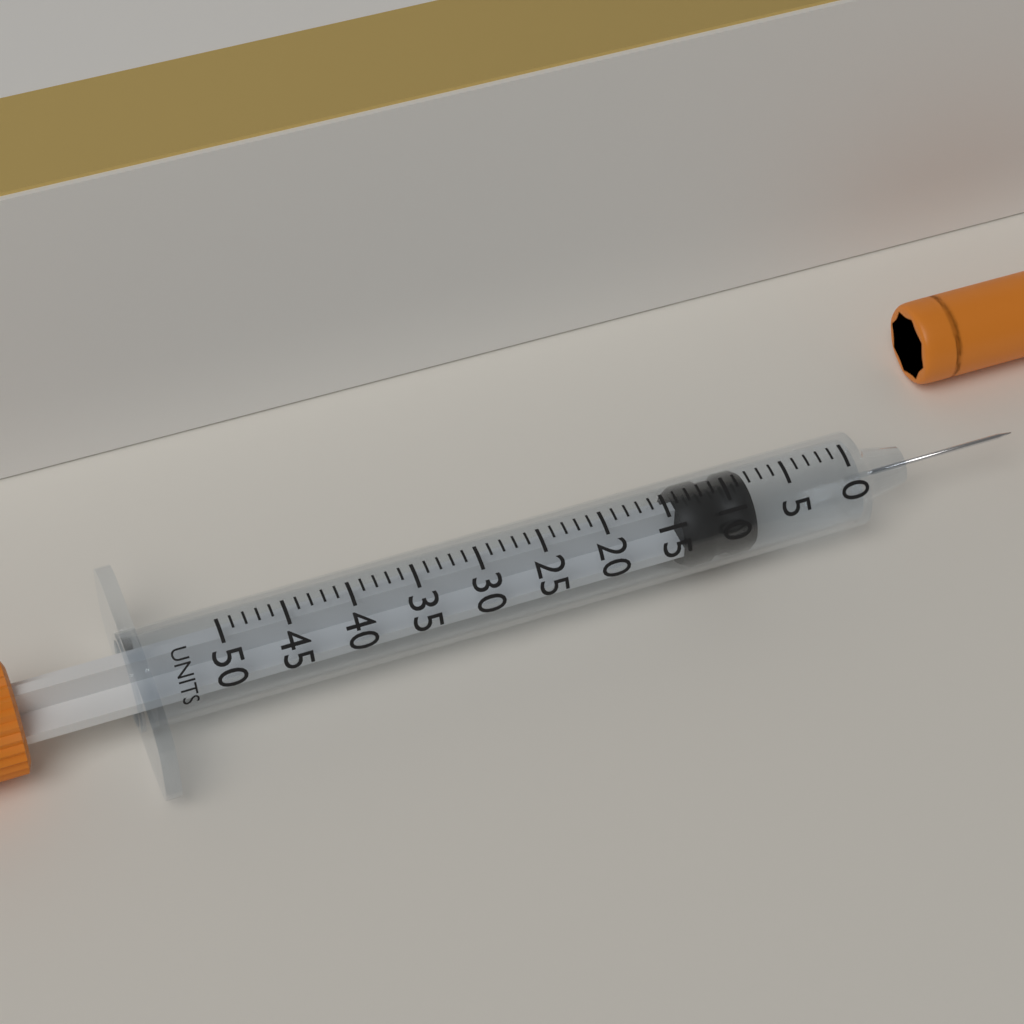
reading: 8 units
